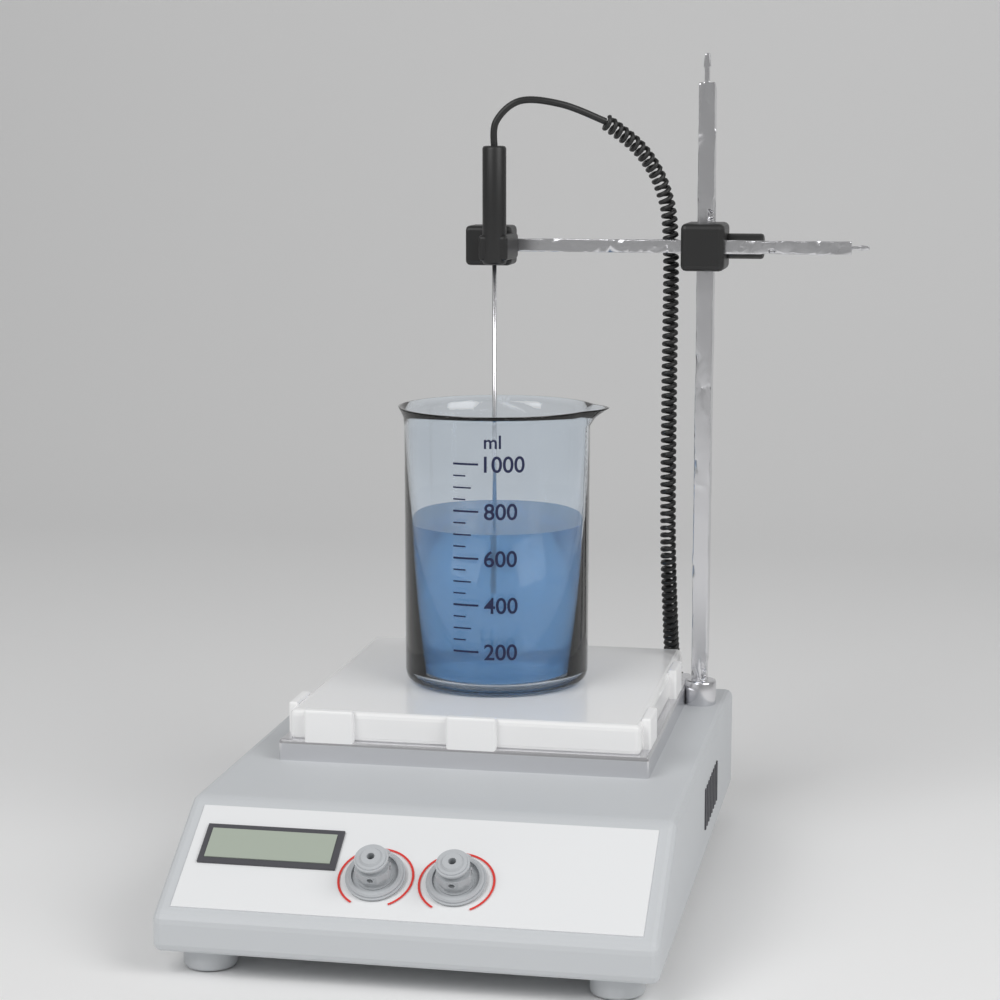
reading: 700 ml
